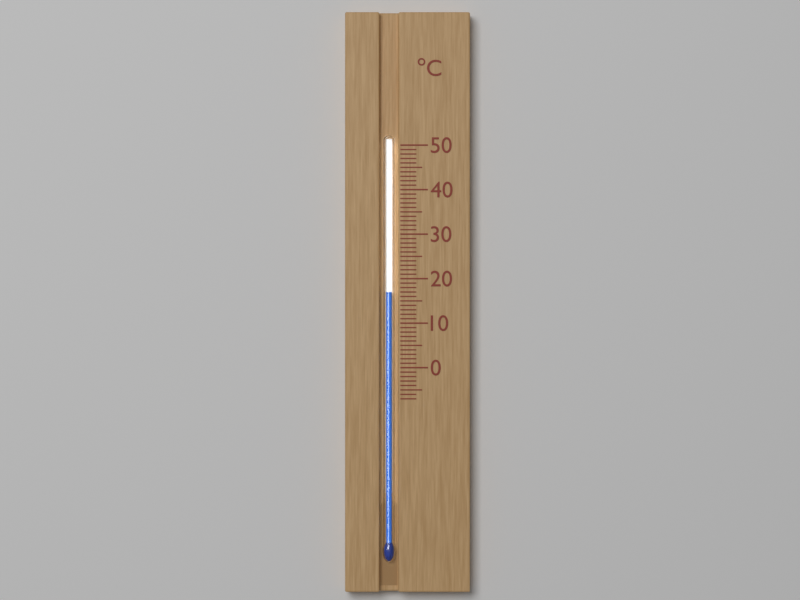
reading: 17 °C
